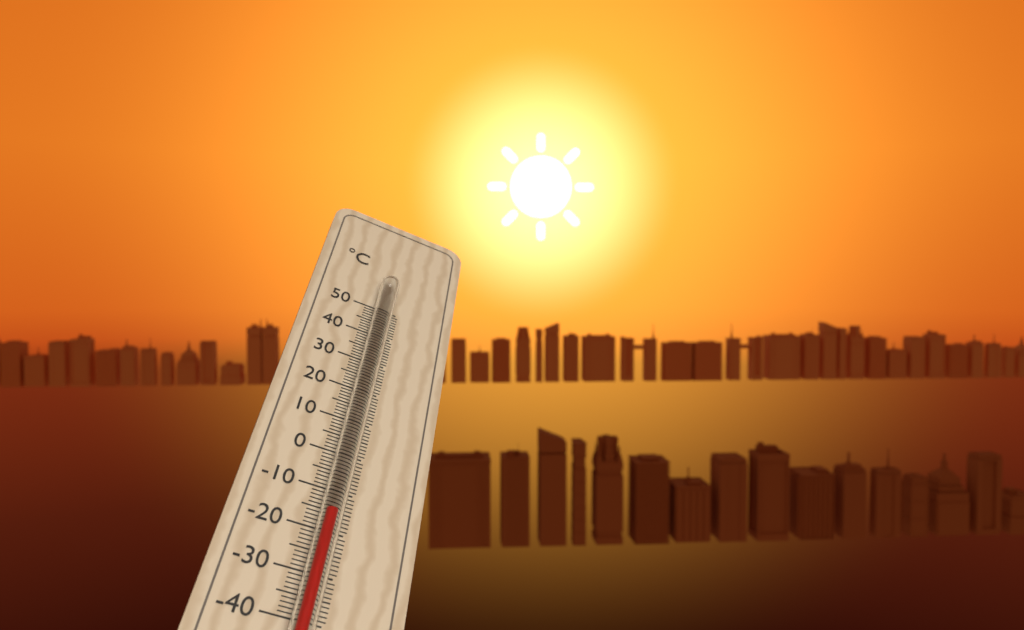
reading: -17 °C
